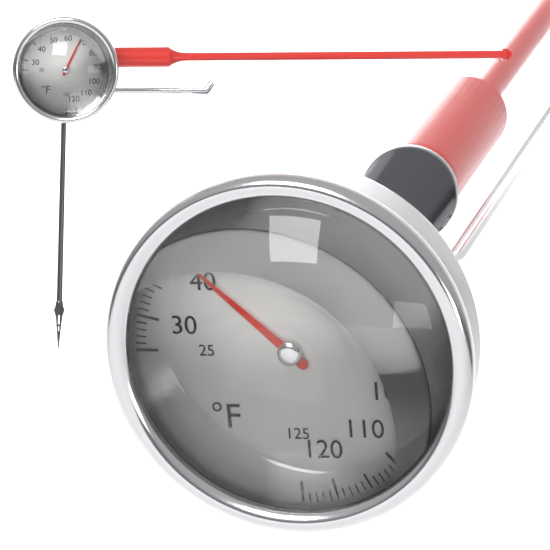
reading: 41 °F
